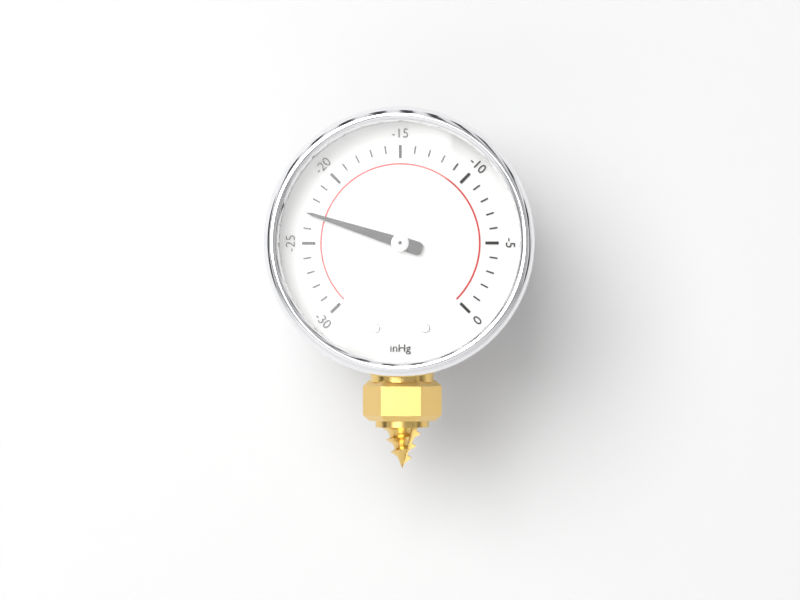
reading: -23 inHg
